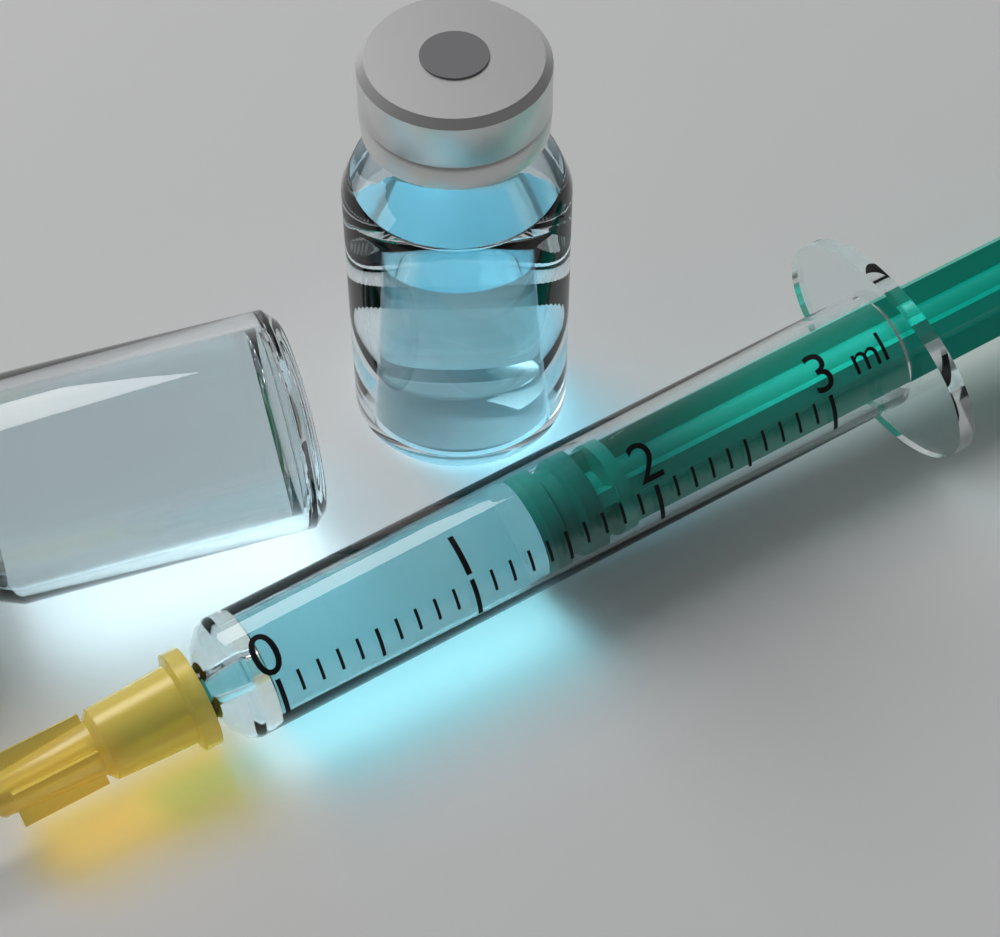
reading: 1.4 ml
